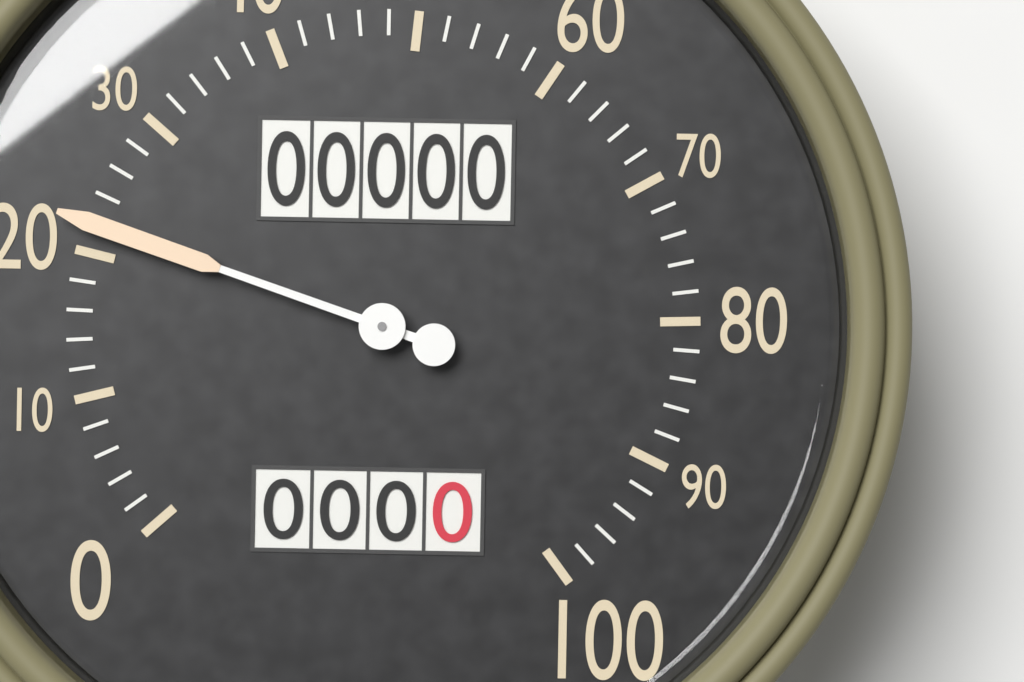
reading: 22 (no unit)
